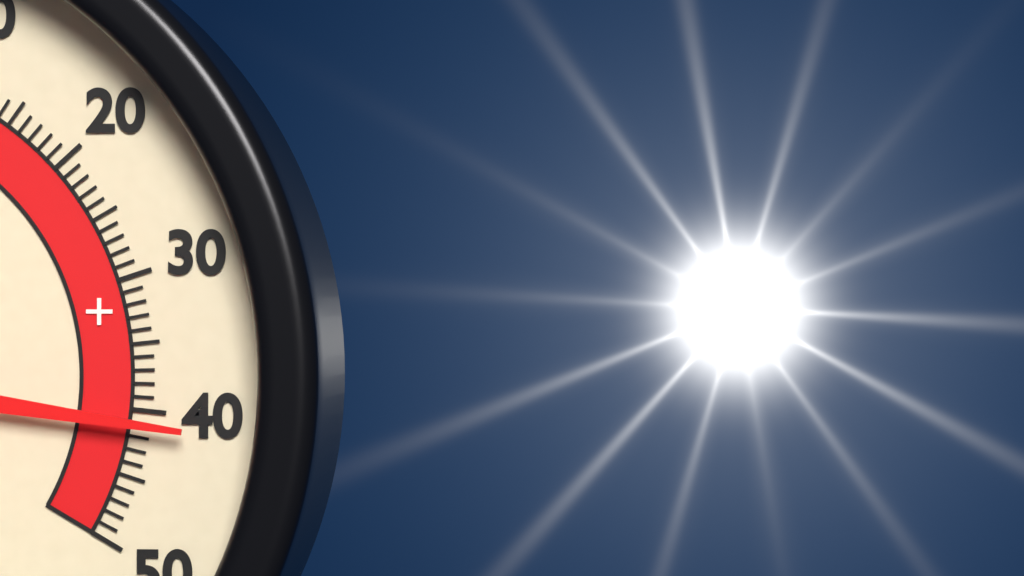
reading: 41 °C
